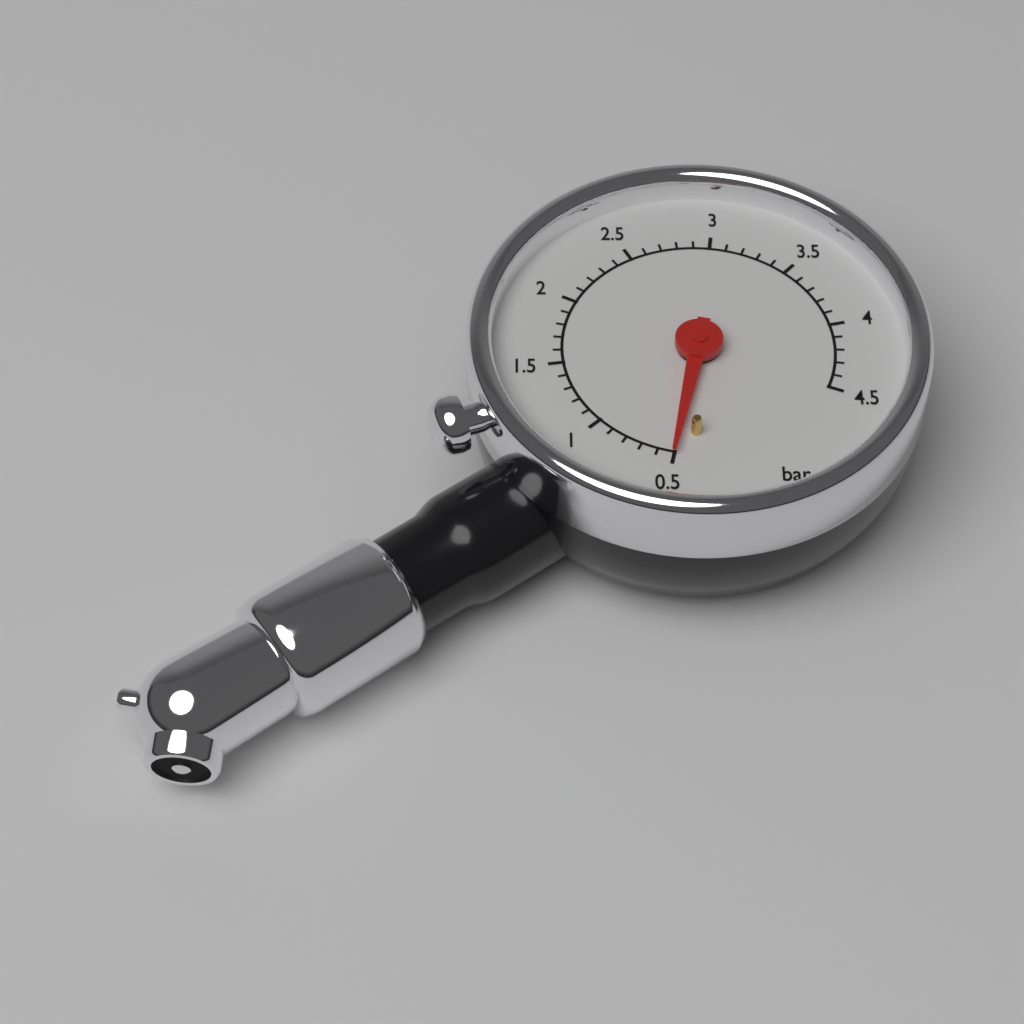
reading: 0.5 bar
